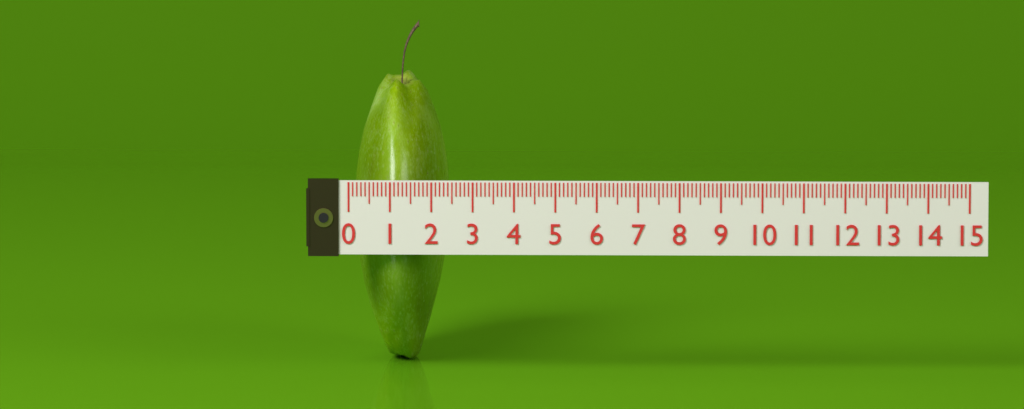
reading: 2.3 (no unit)
